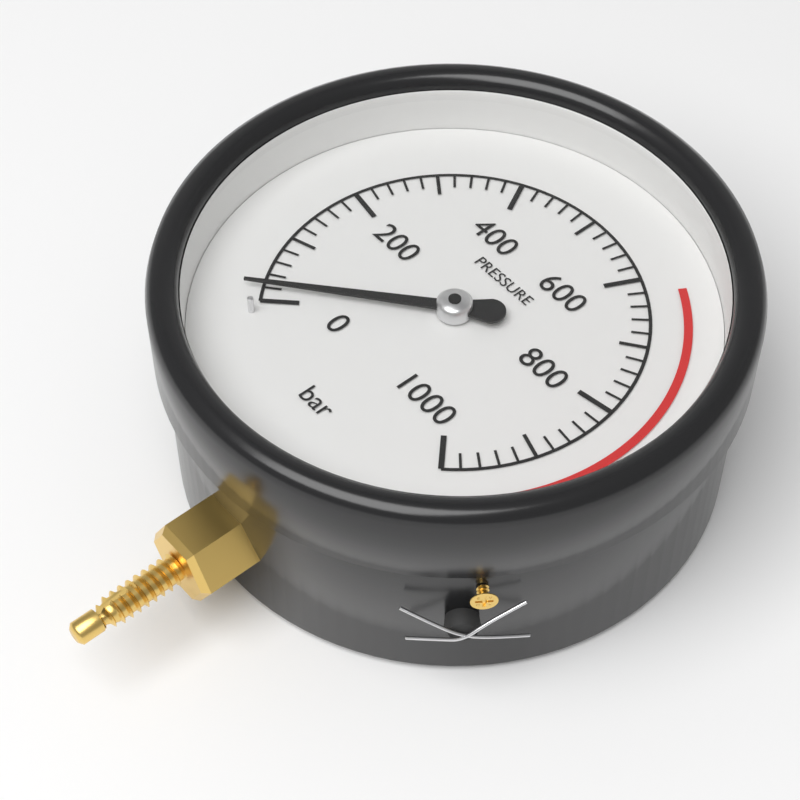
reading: 20 bar
